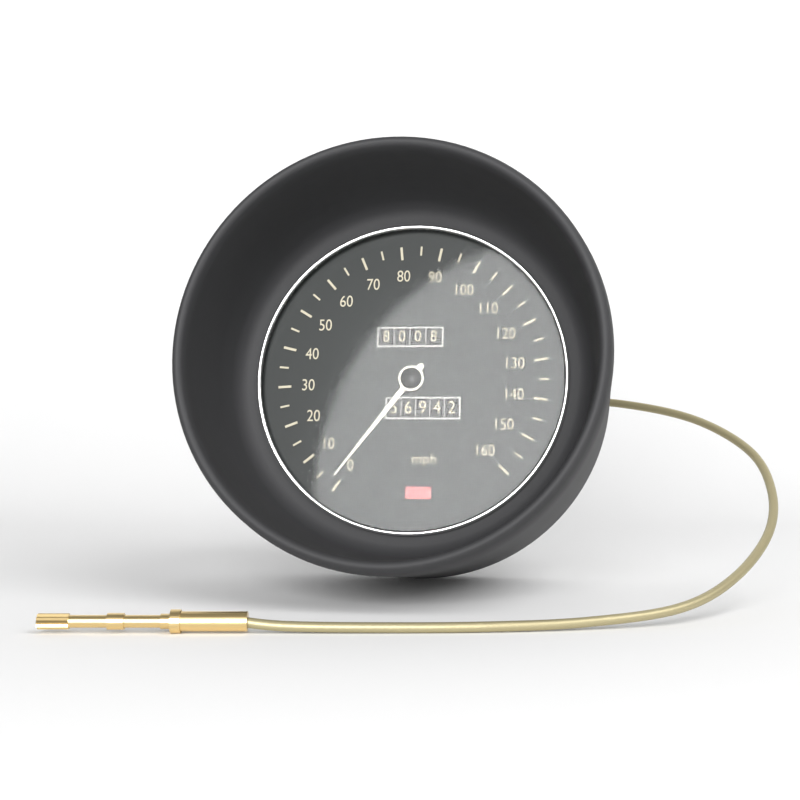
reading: 2 mph
